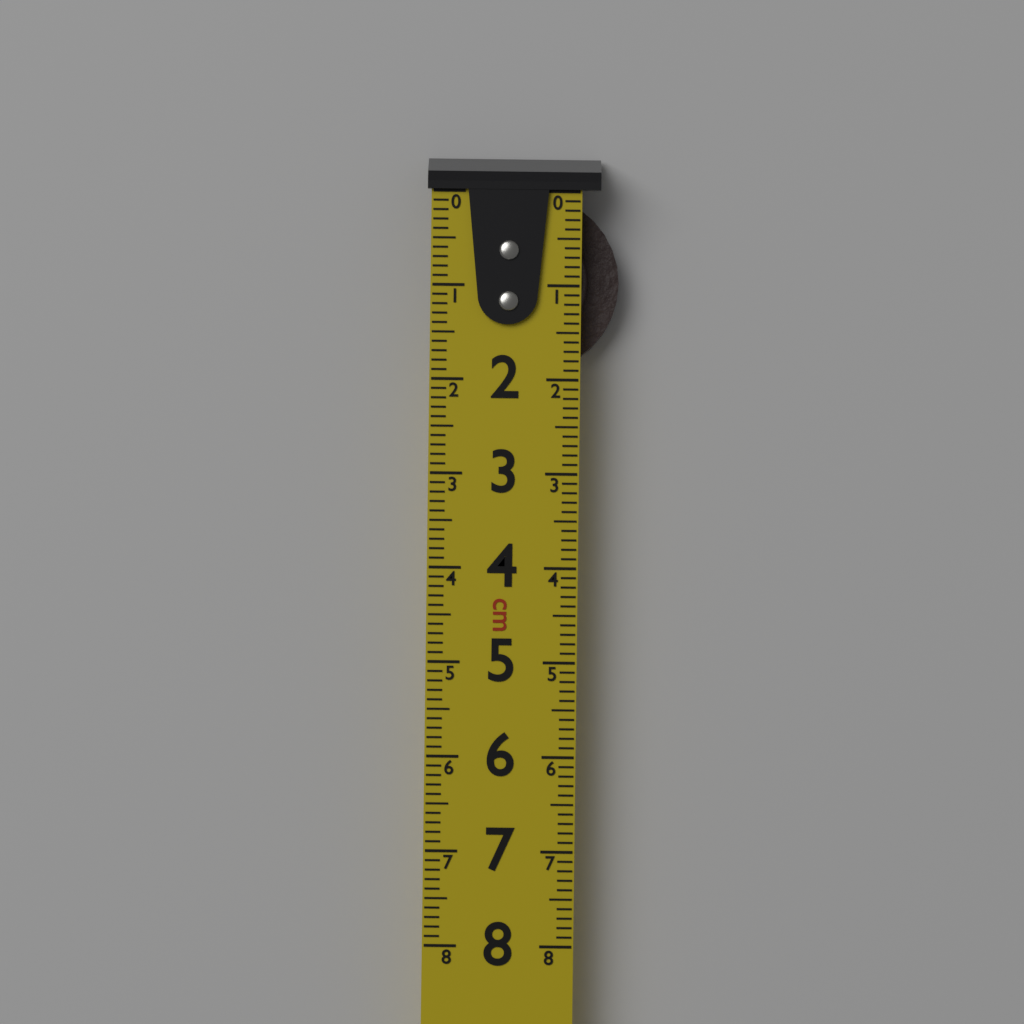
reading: 1.9 cm
